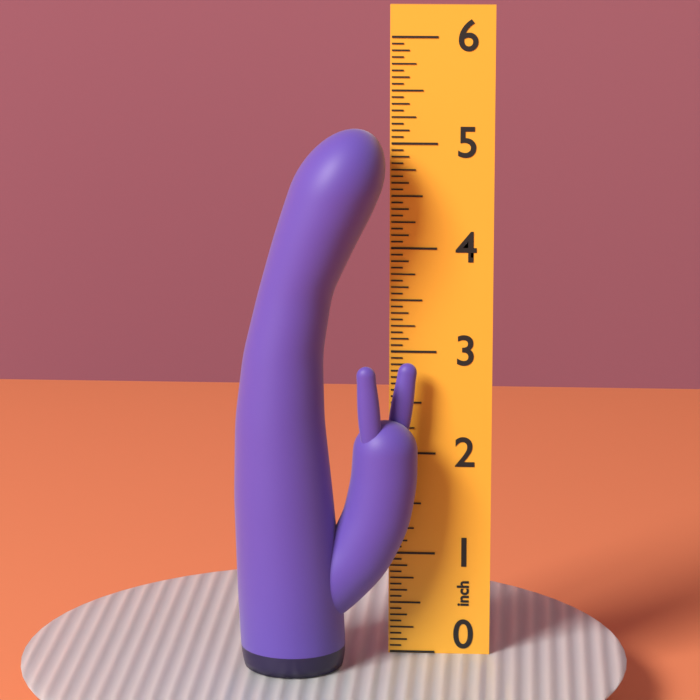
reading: 5.1875 inch
